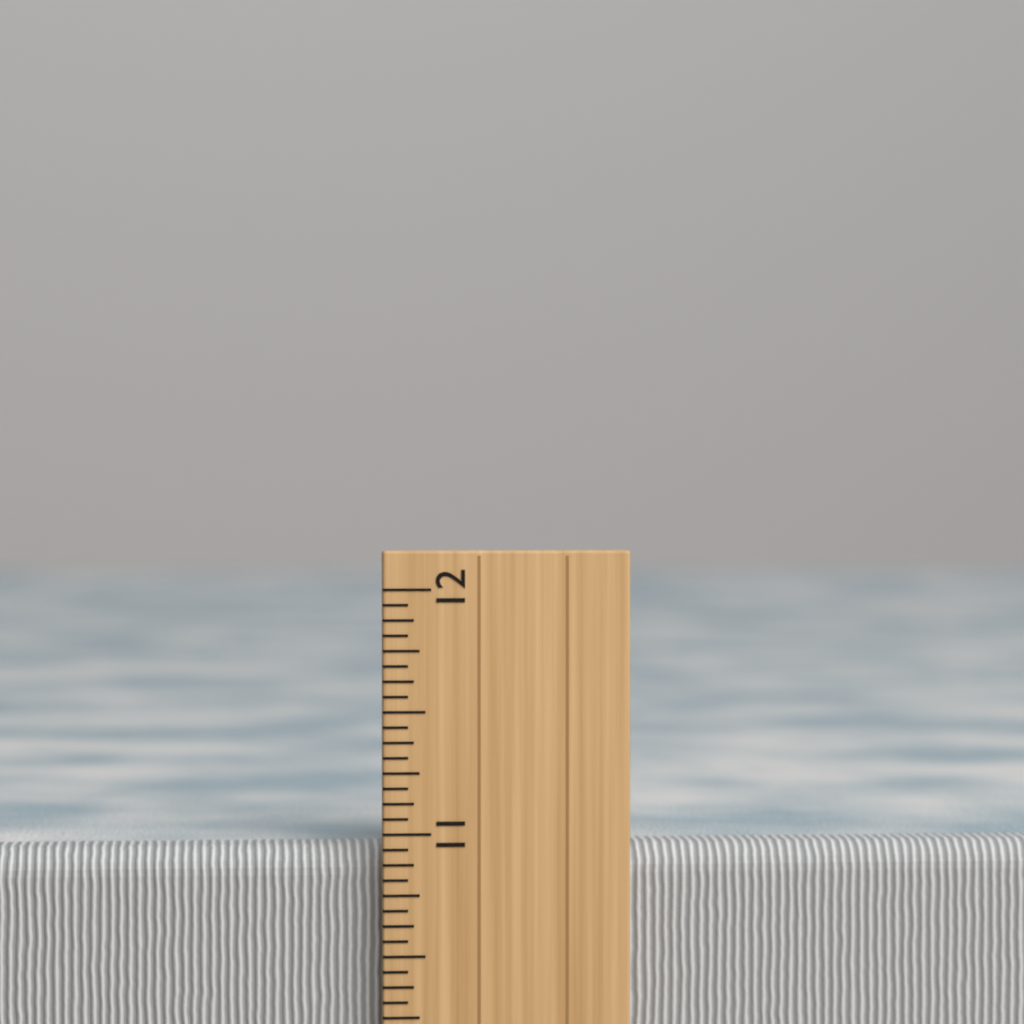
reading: 10.9375 inch
